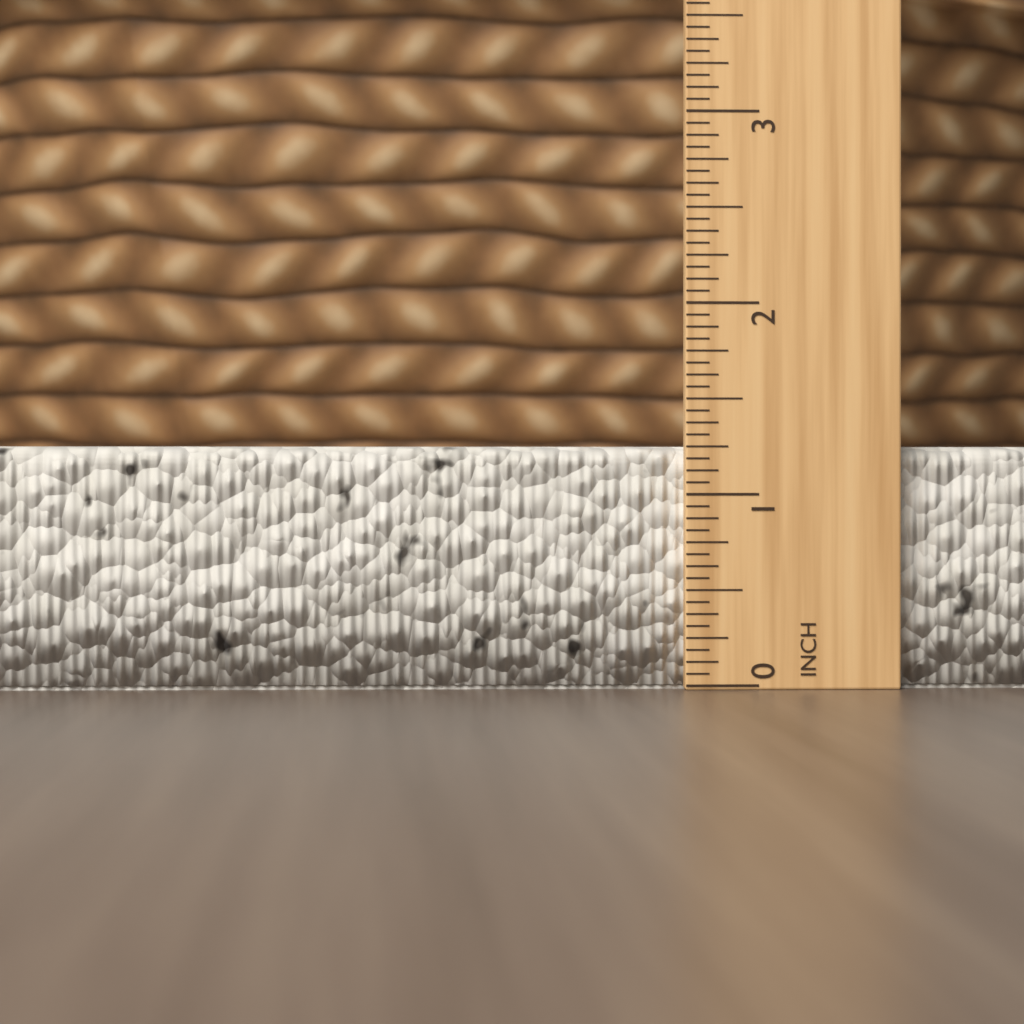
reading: 1.2500 in
